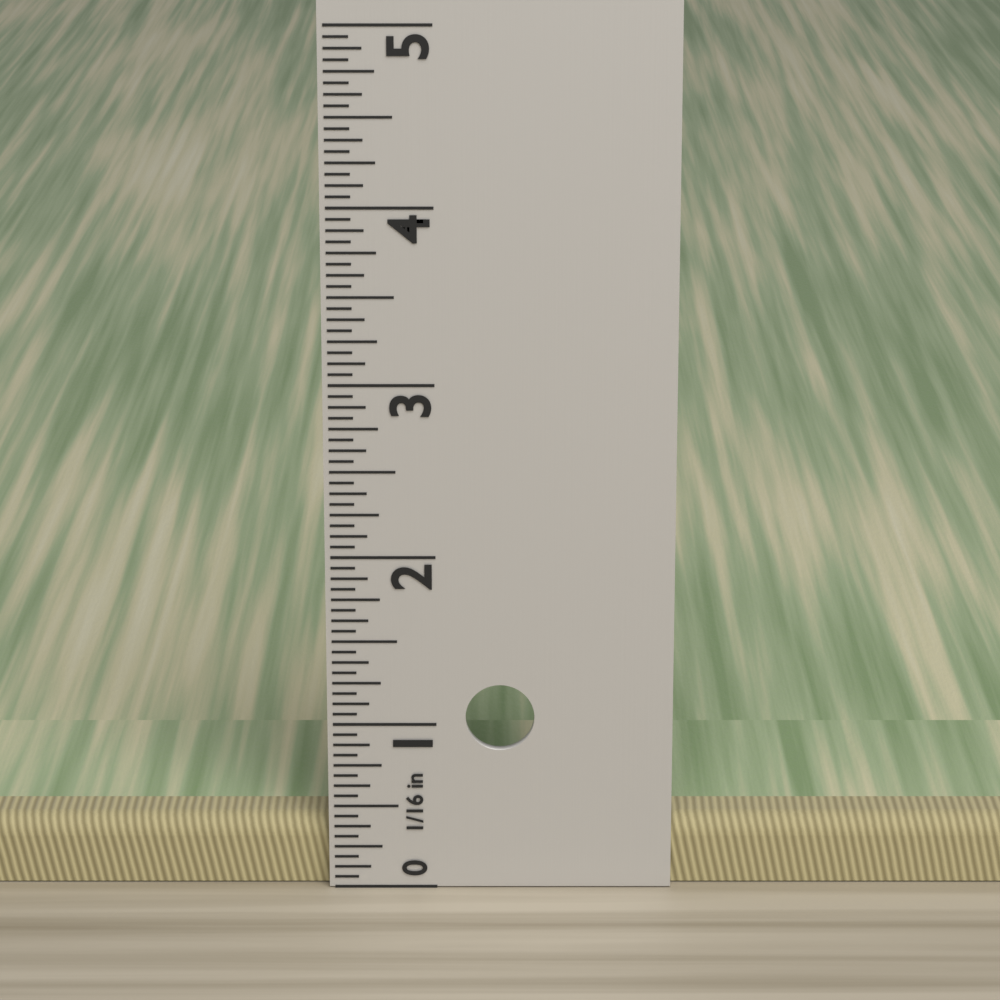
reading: 0.4000 in
